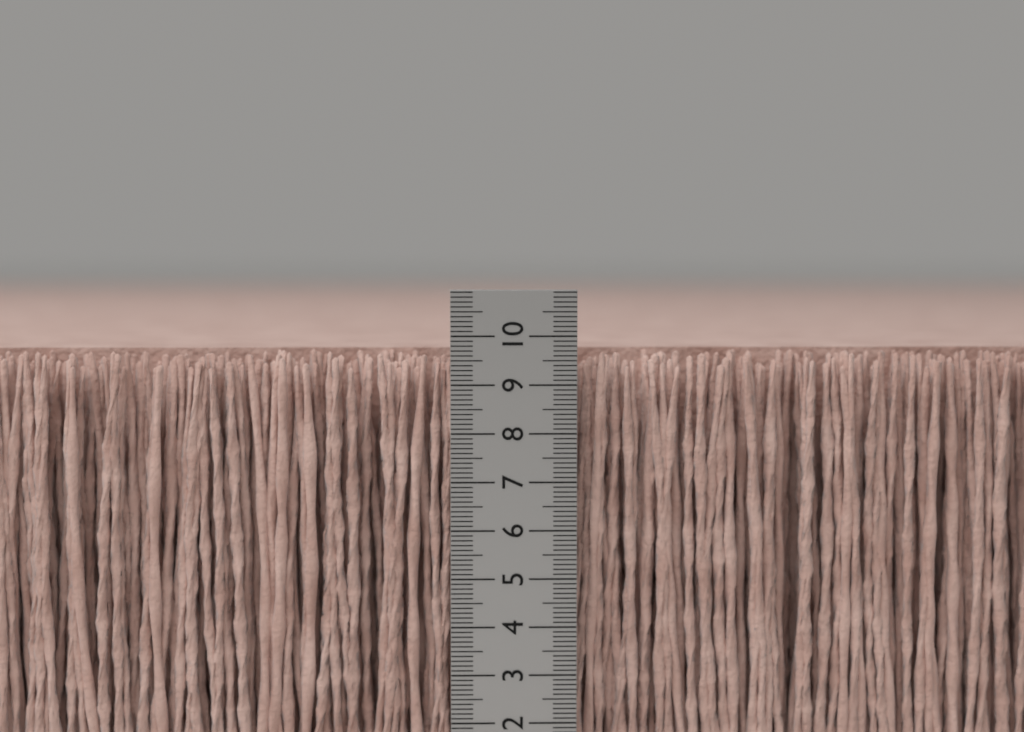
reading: 9.7 cm
